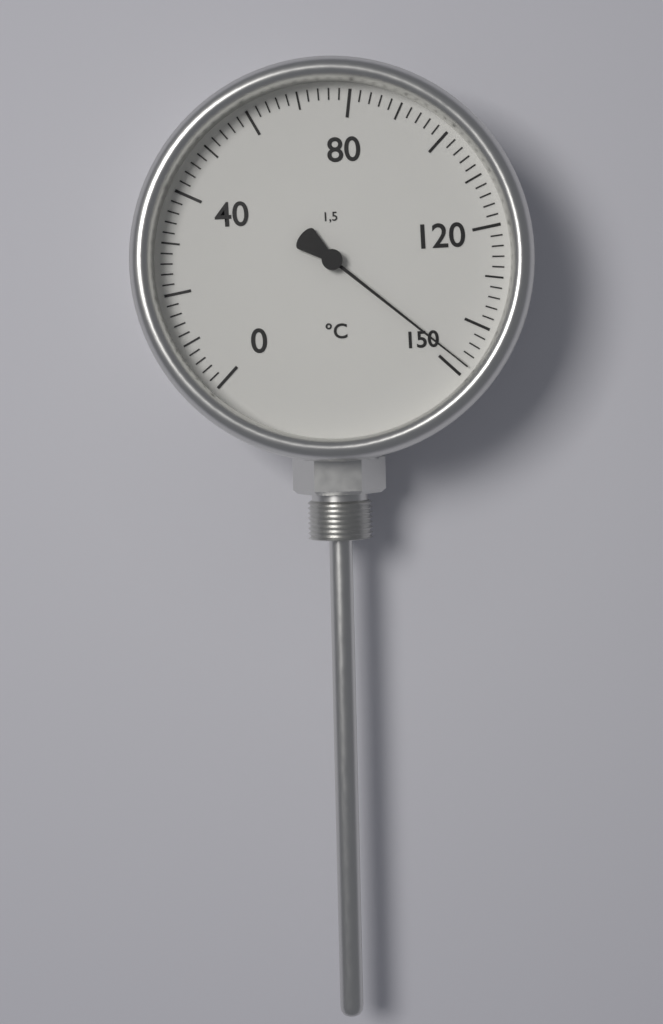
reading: 148 °C
